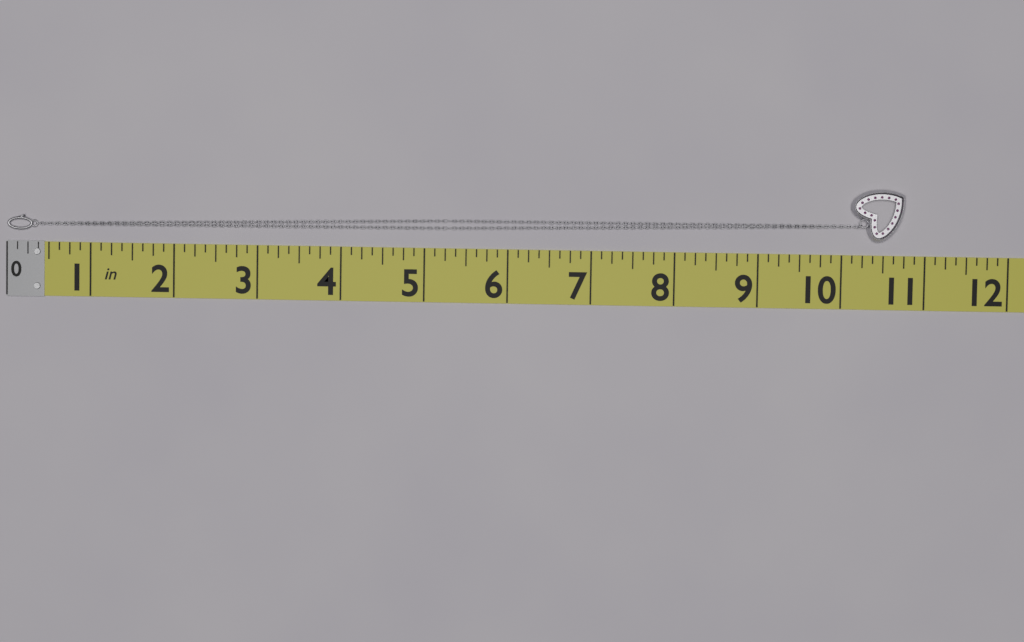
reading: 10.750 in
